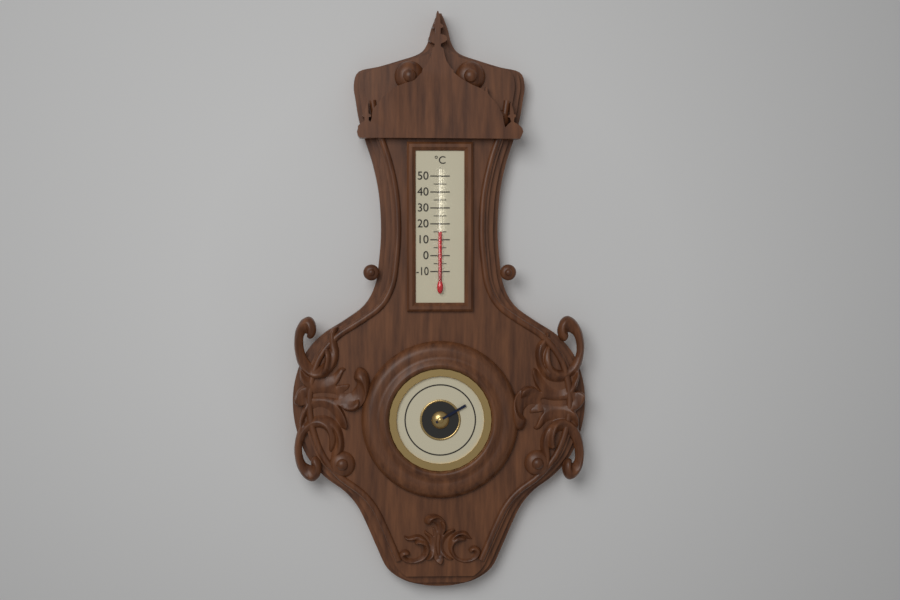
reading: 15 °C
